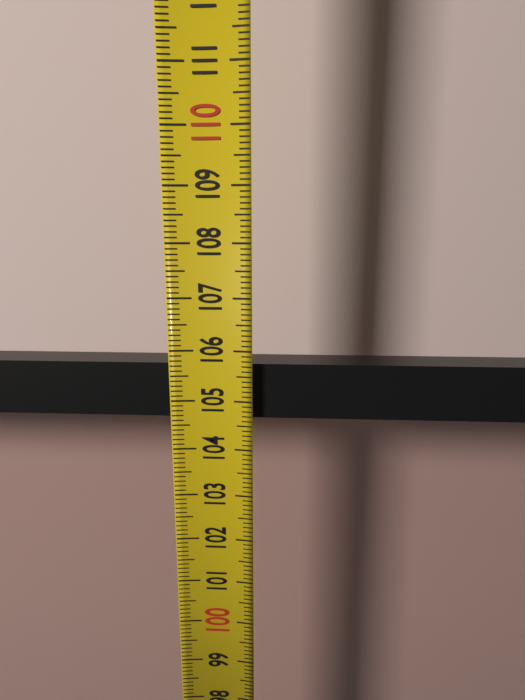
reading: 105.7 (no unit)
